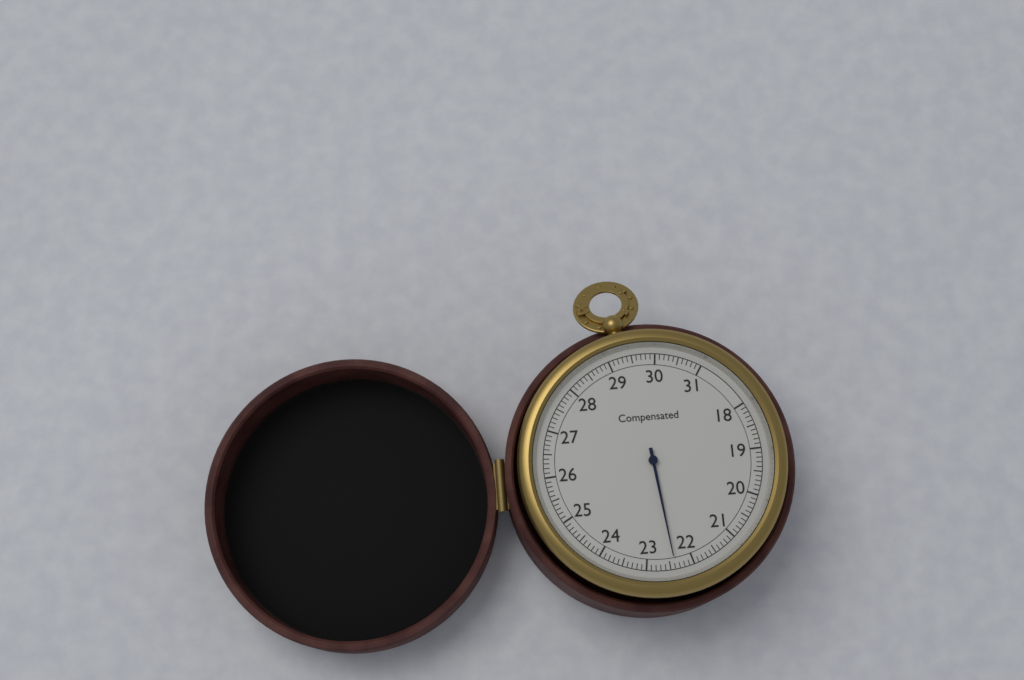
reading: 22.4 (no unit)
